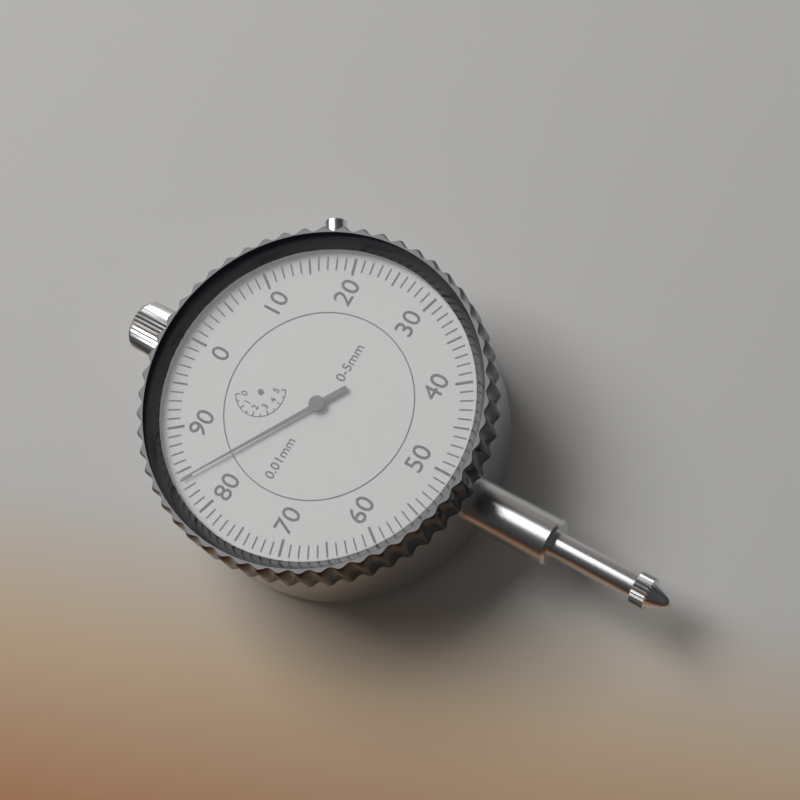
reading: 0.84 mm
